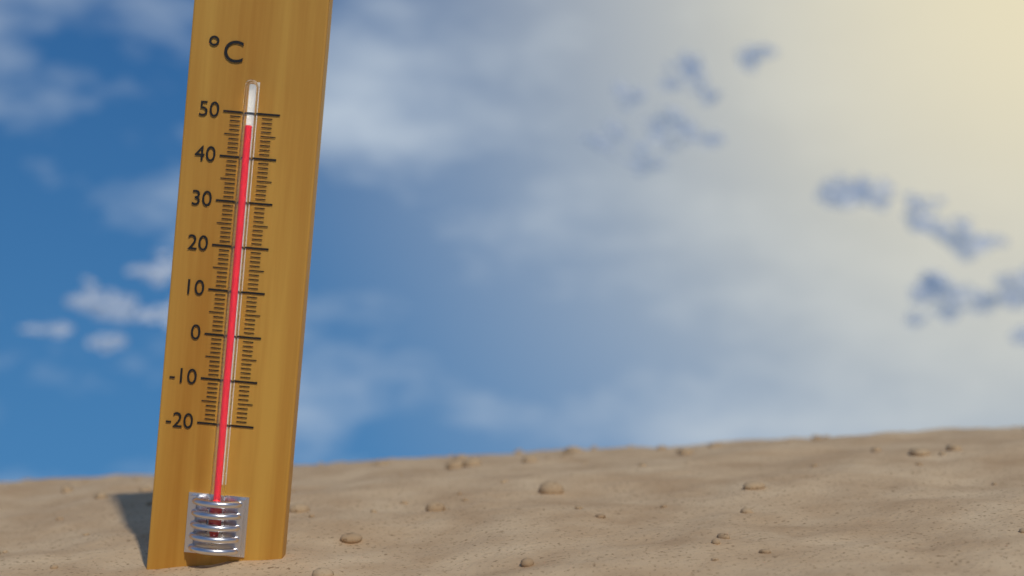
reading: 47 °C
